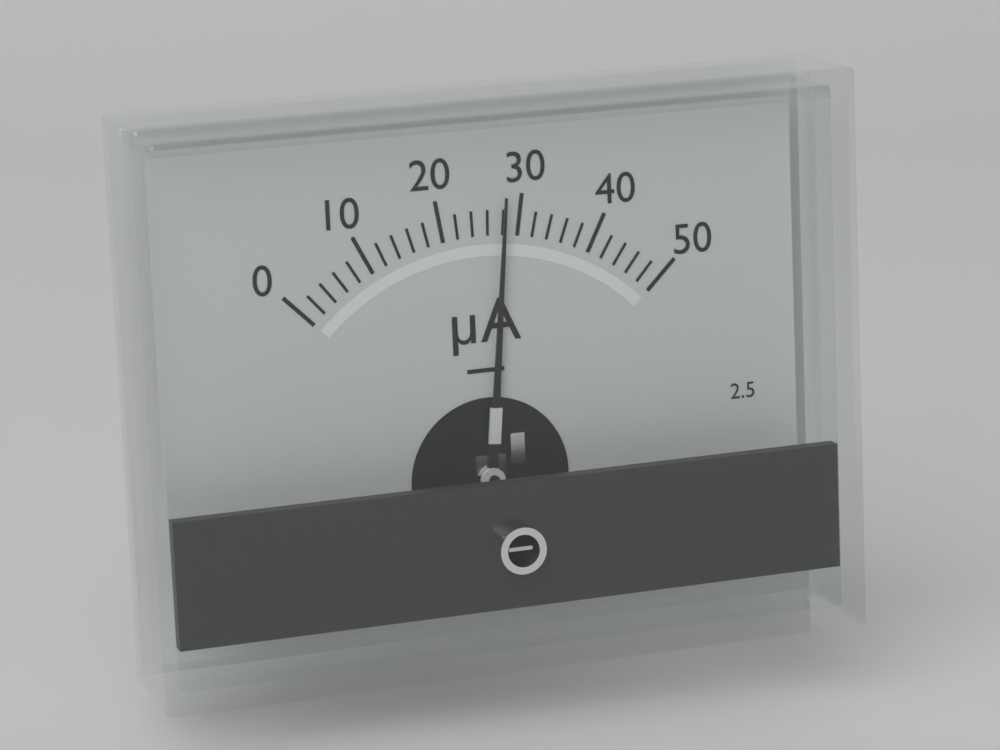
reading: 28 µA
